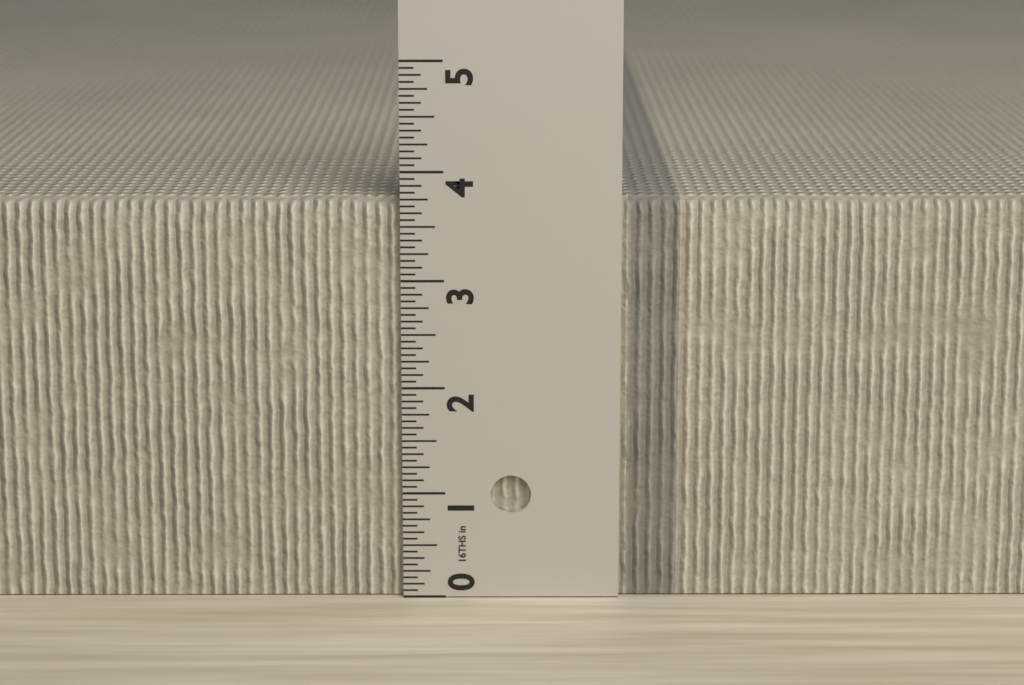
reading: 3.7500 in
